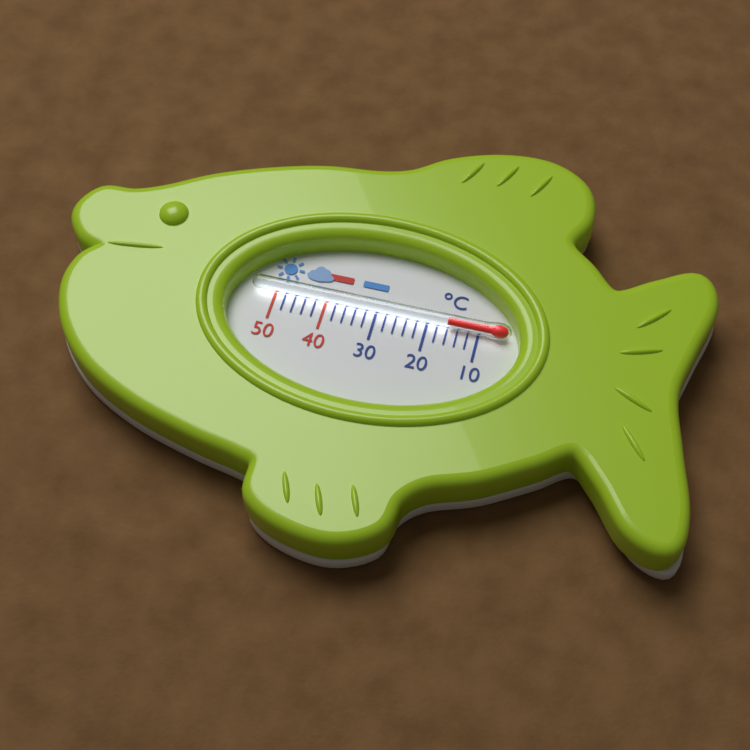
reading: 16 °C
